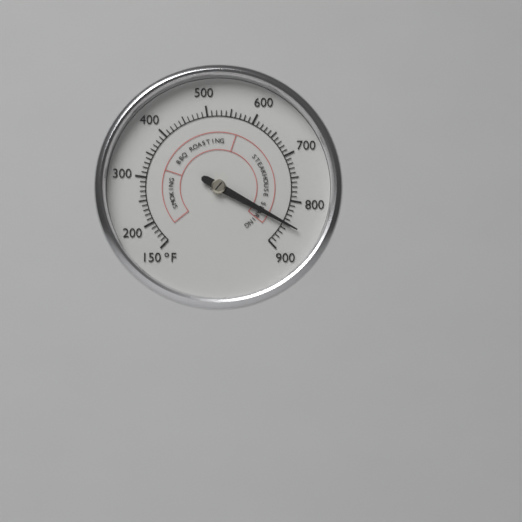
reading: 850 °F
